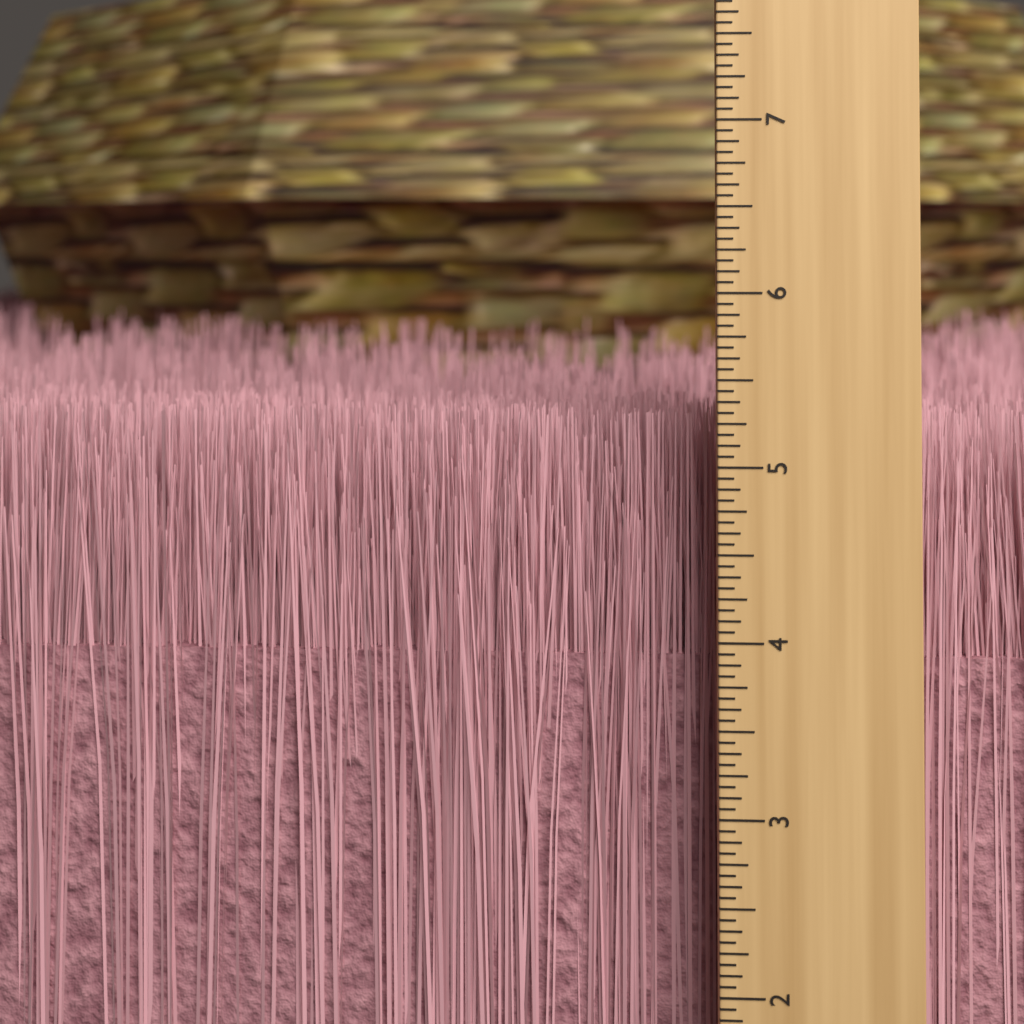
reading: 5.2500 inch
